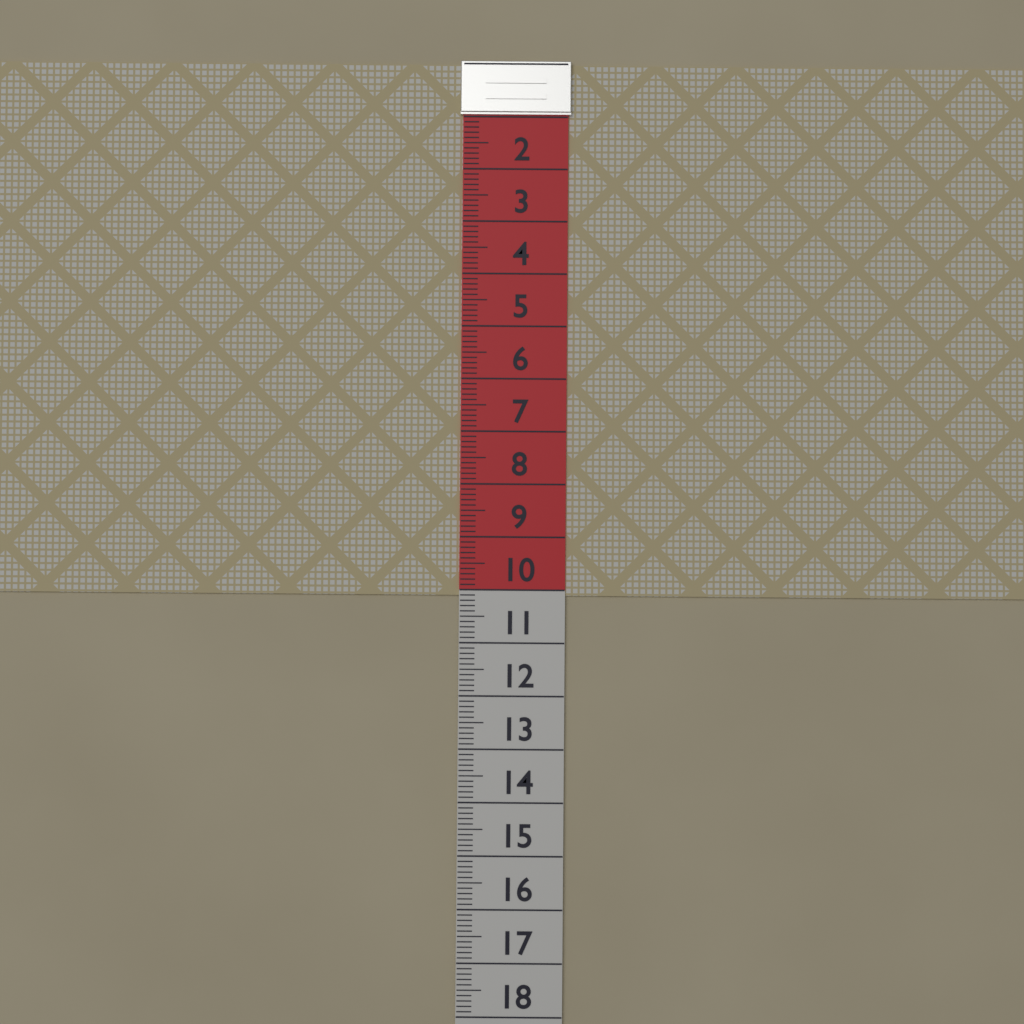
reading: 10.1 (no unit)
